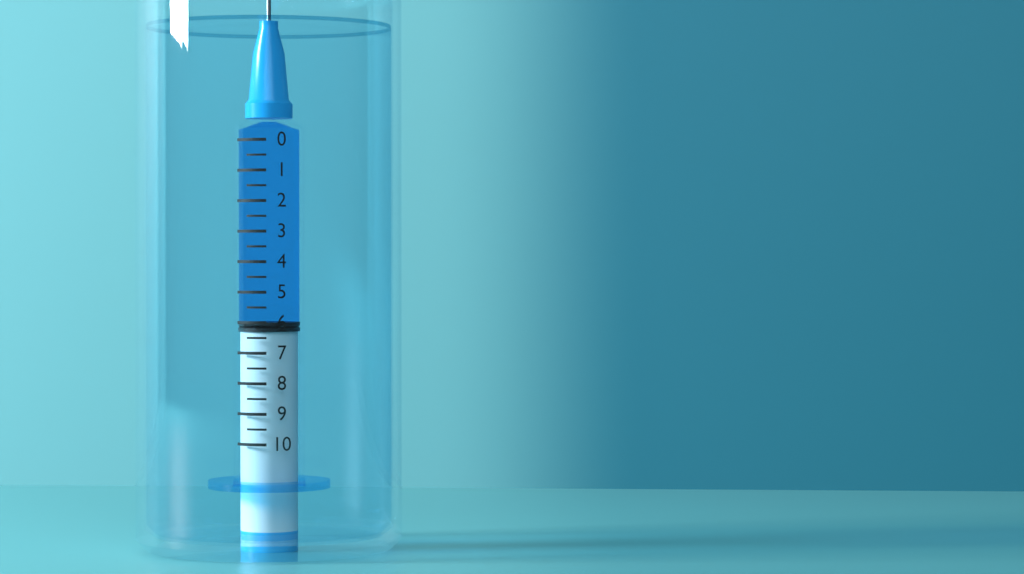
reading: 6.0 (no unit)
